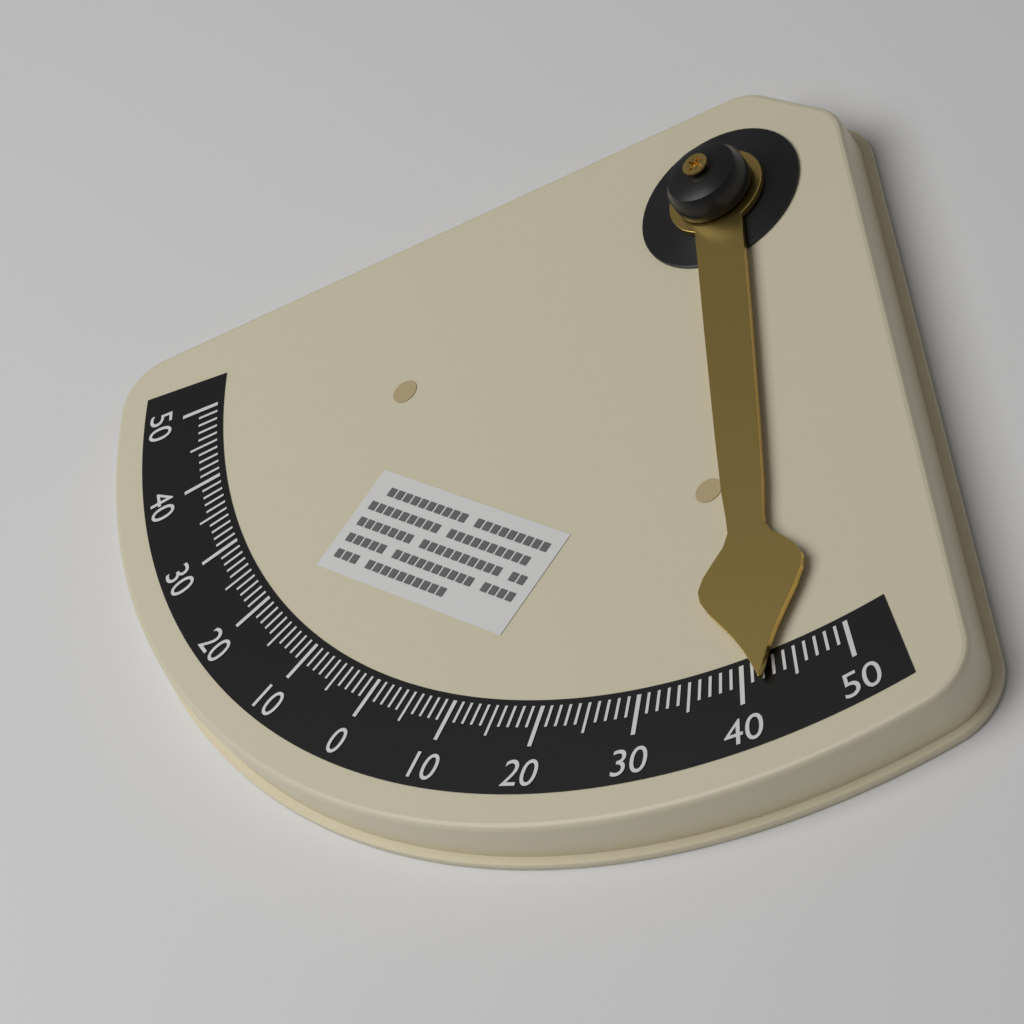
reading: 42 °
